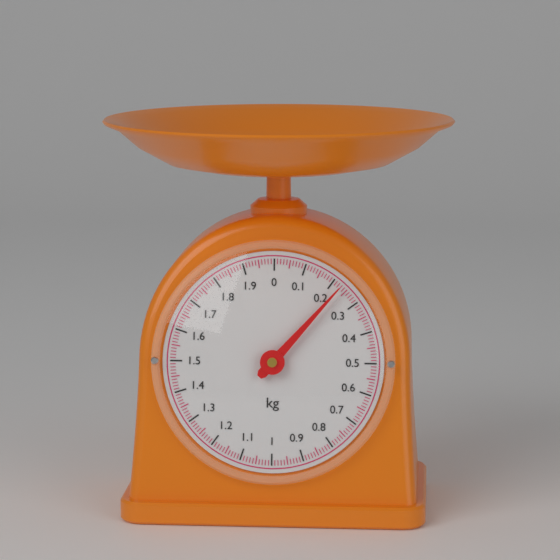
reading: 0.23 kg
